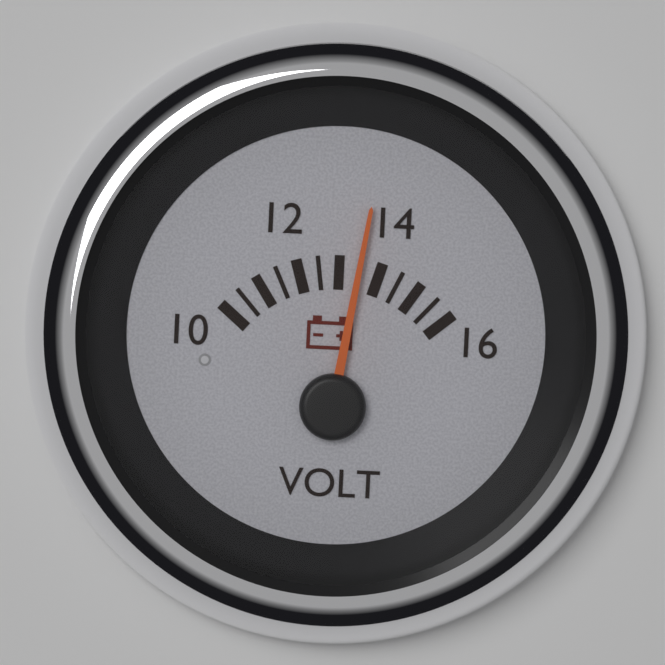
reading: 13.5 V
